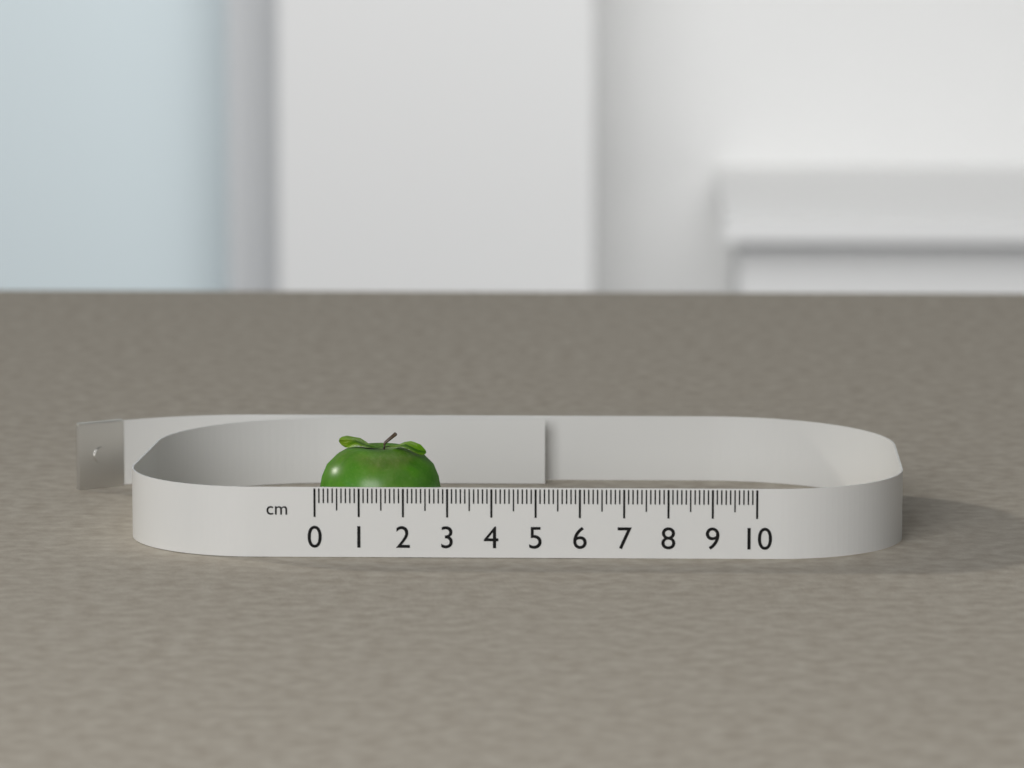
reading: 2.8 cm
